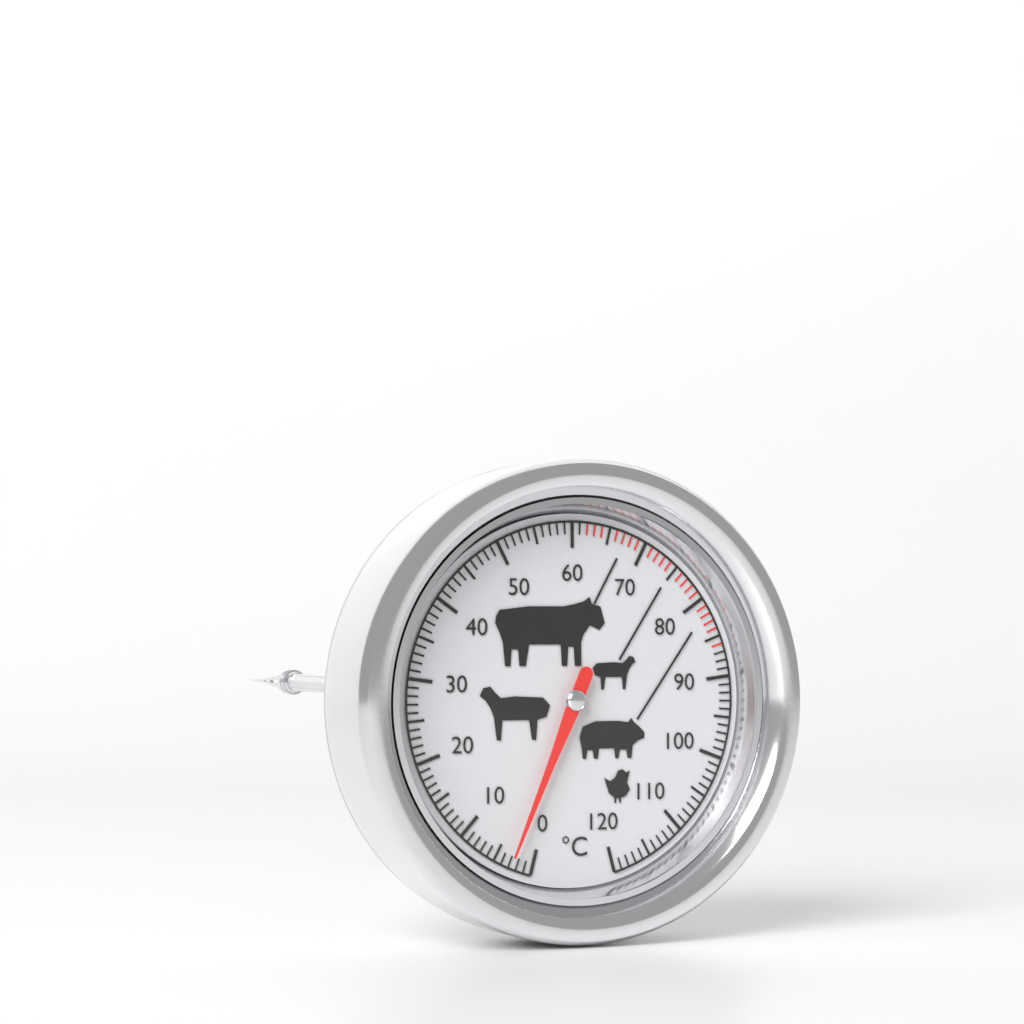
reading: 3 °C
